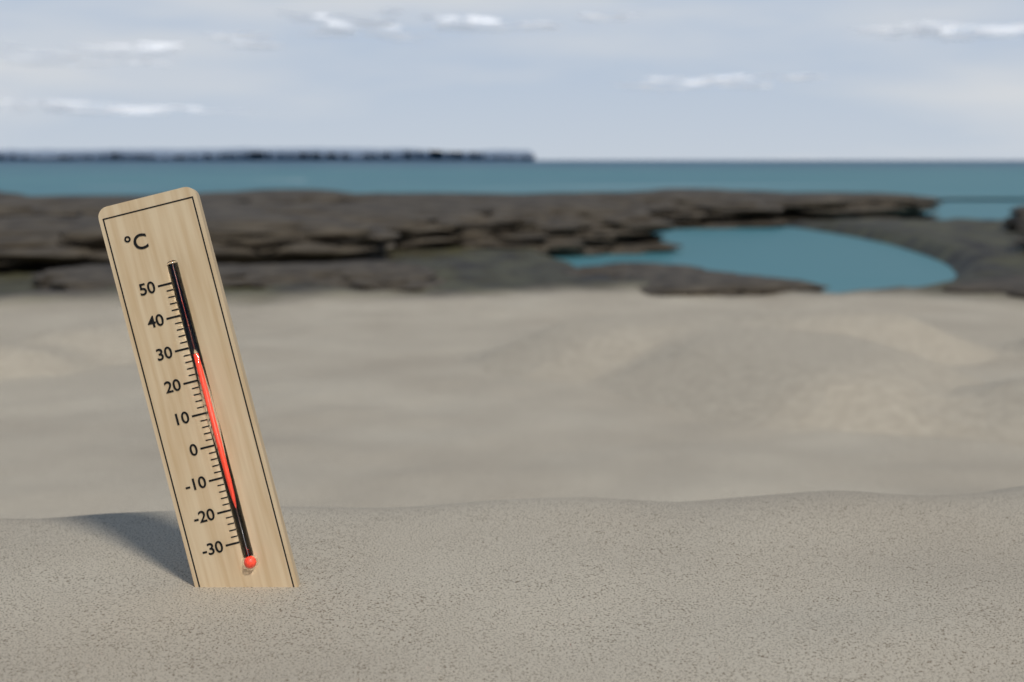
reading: 27 °C
